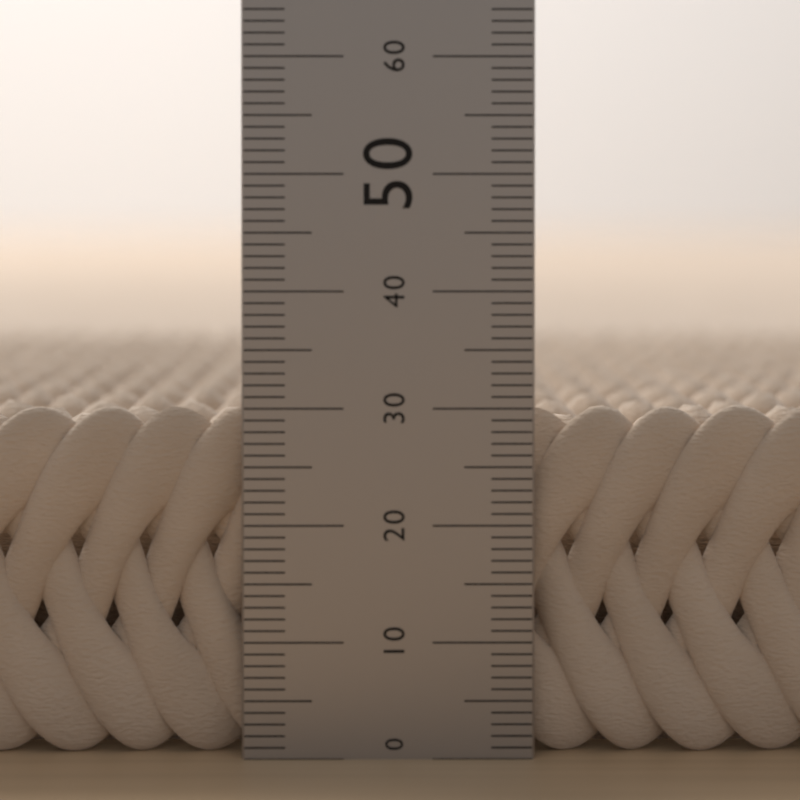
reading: 30 (no unit)
